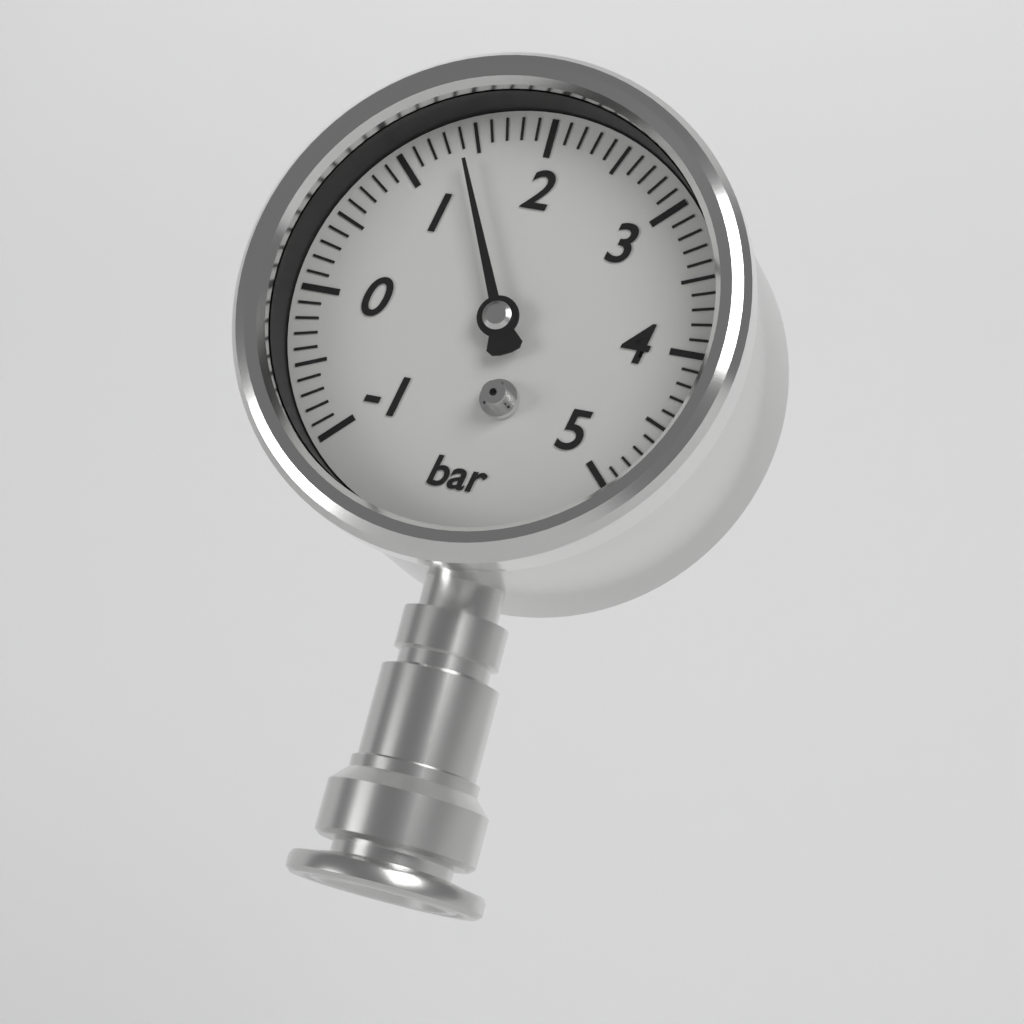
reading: 1.4 bar
